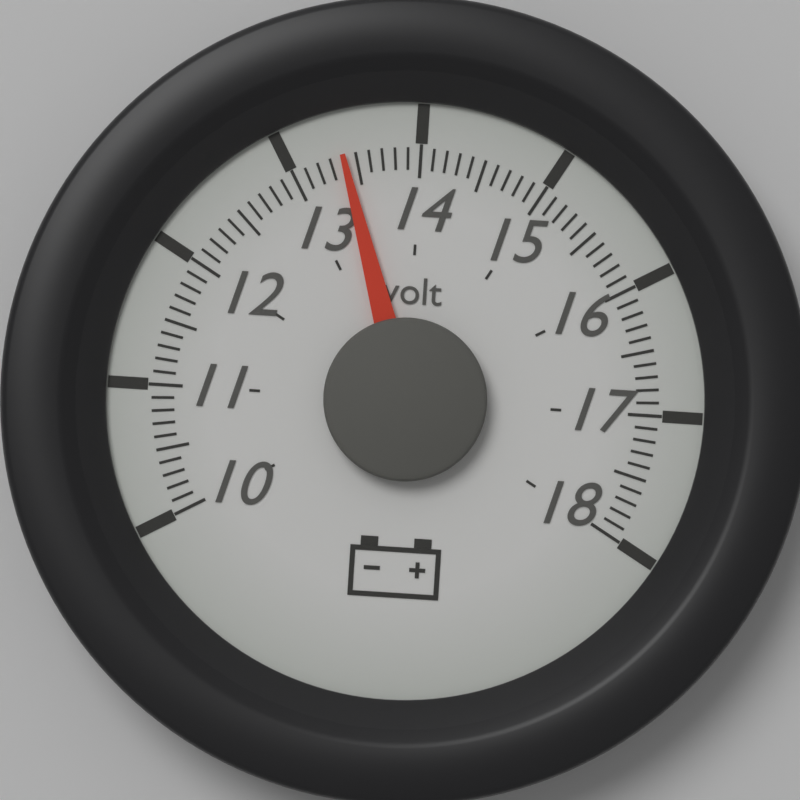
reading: 13.4 volt
